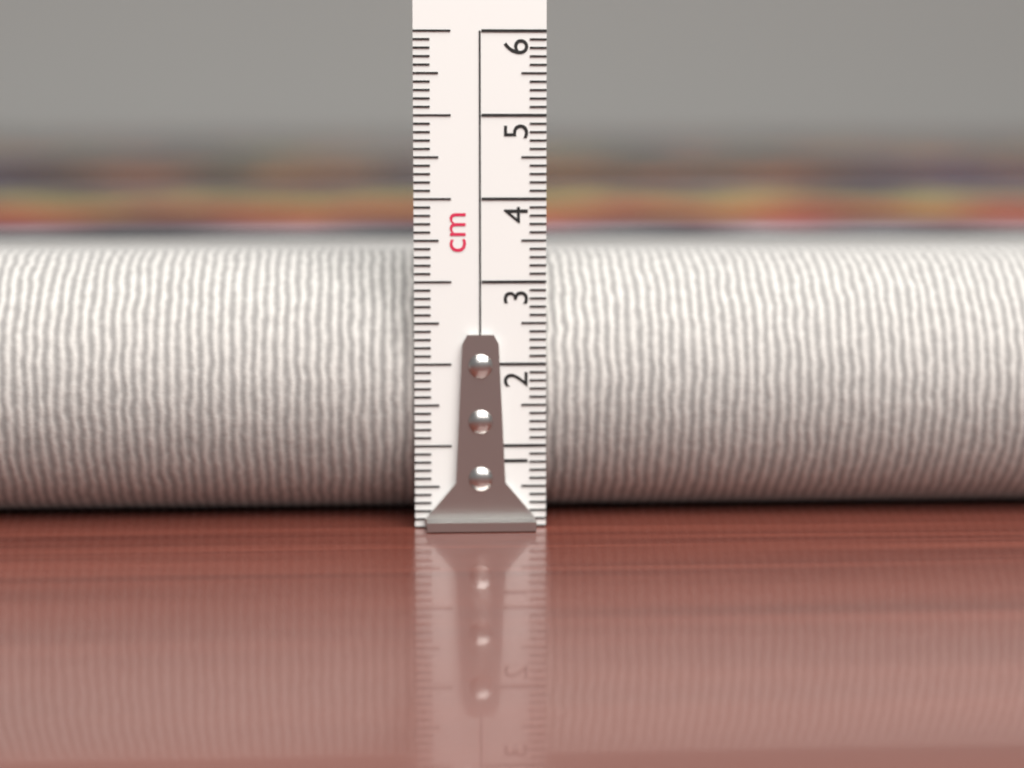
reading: 3.3 cm
